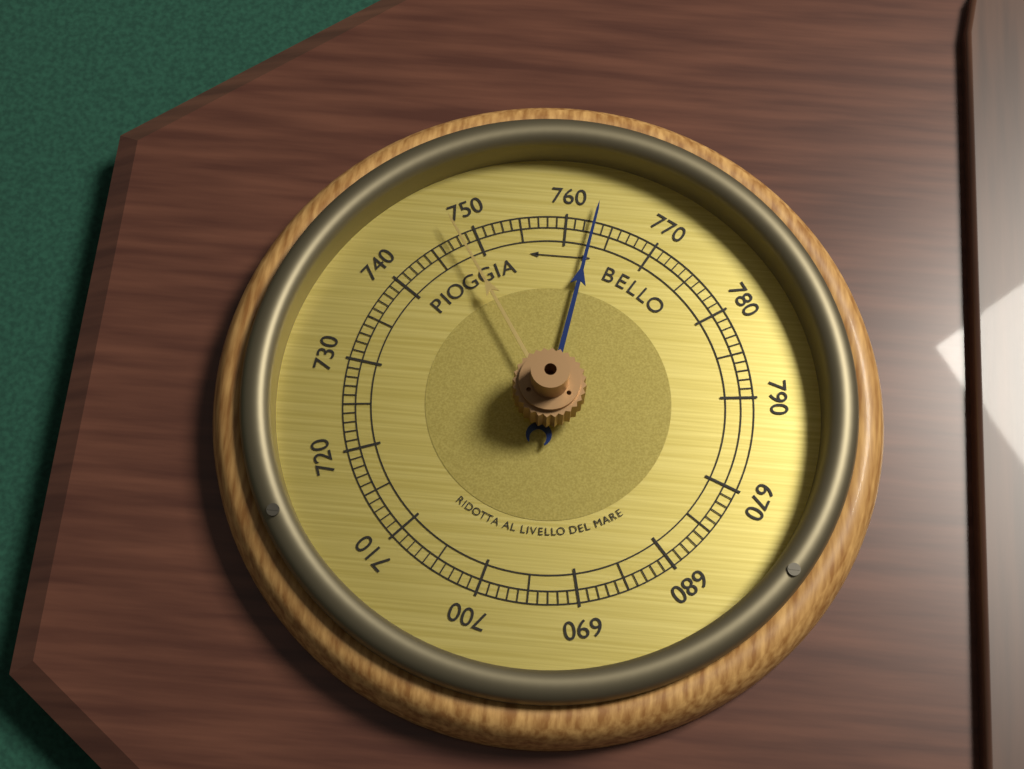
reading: 763 (no unit)
